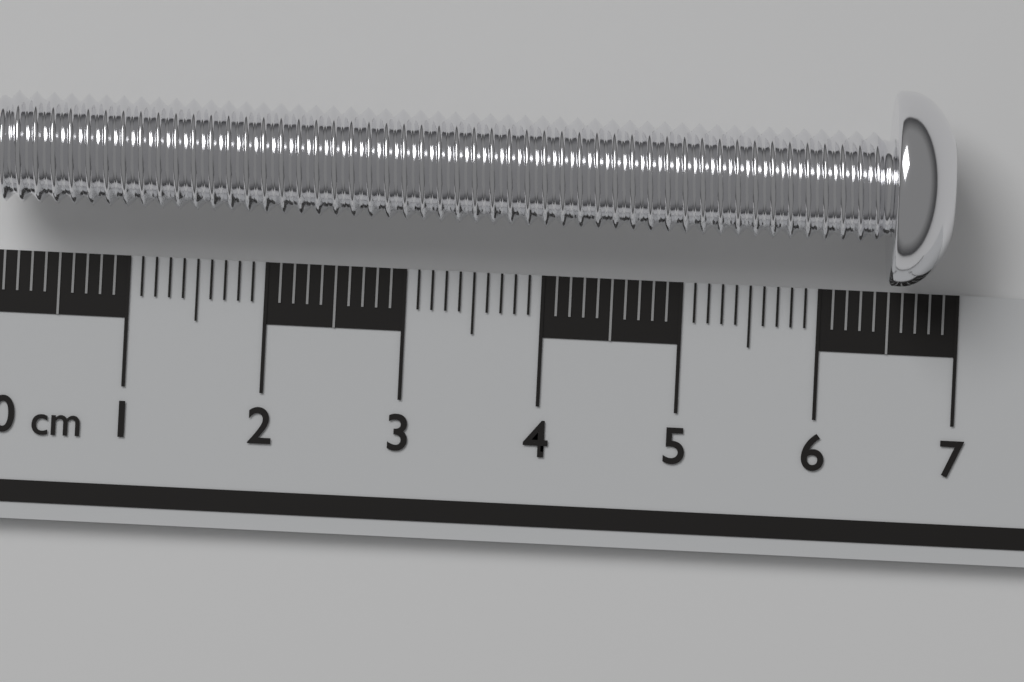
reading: 6.9 cm
